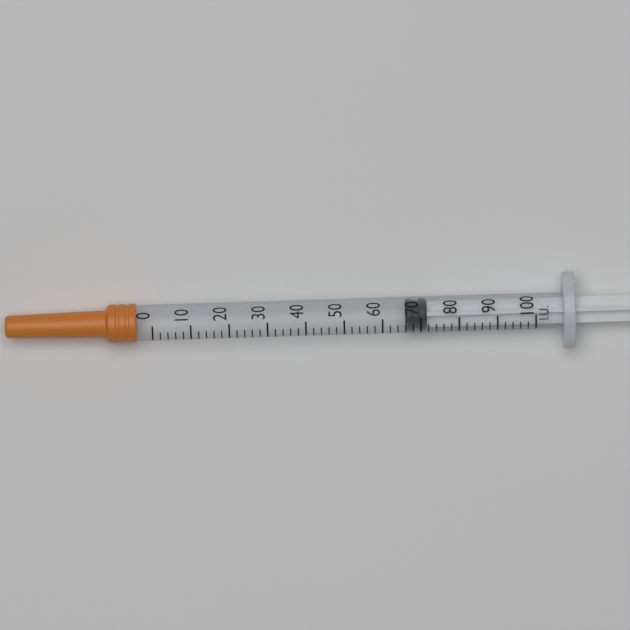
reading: 66 IU
